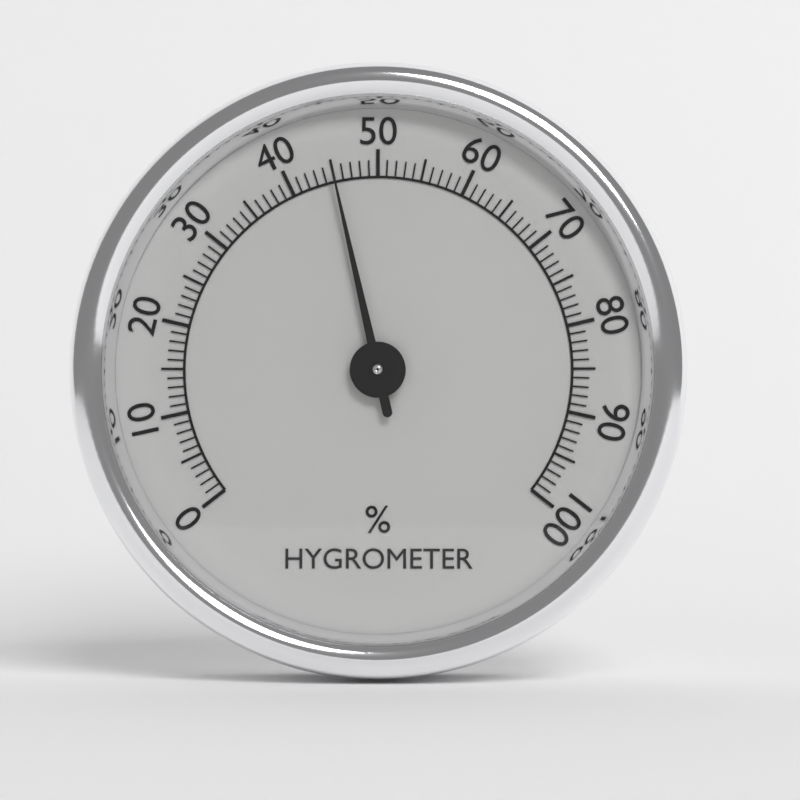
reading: 45 %
